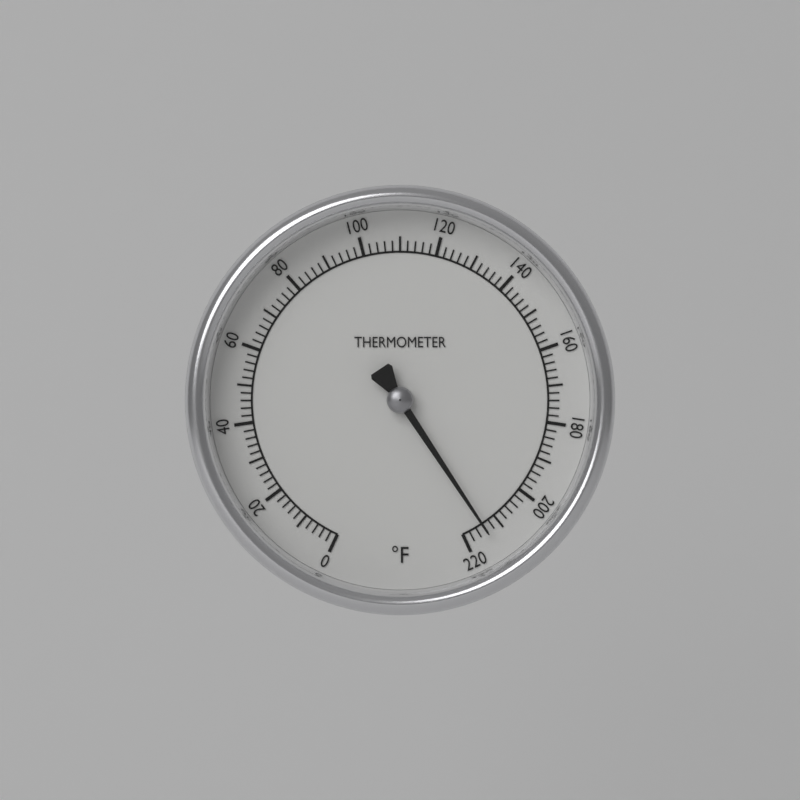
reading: 214 °F
